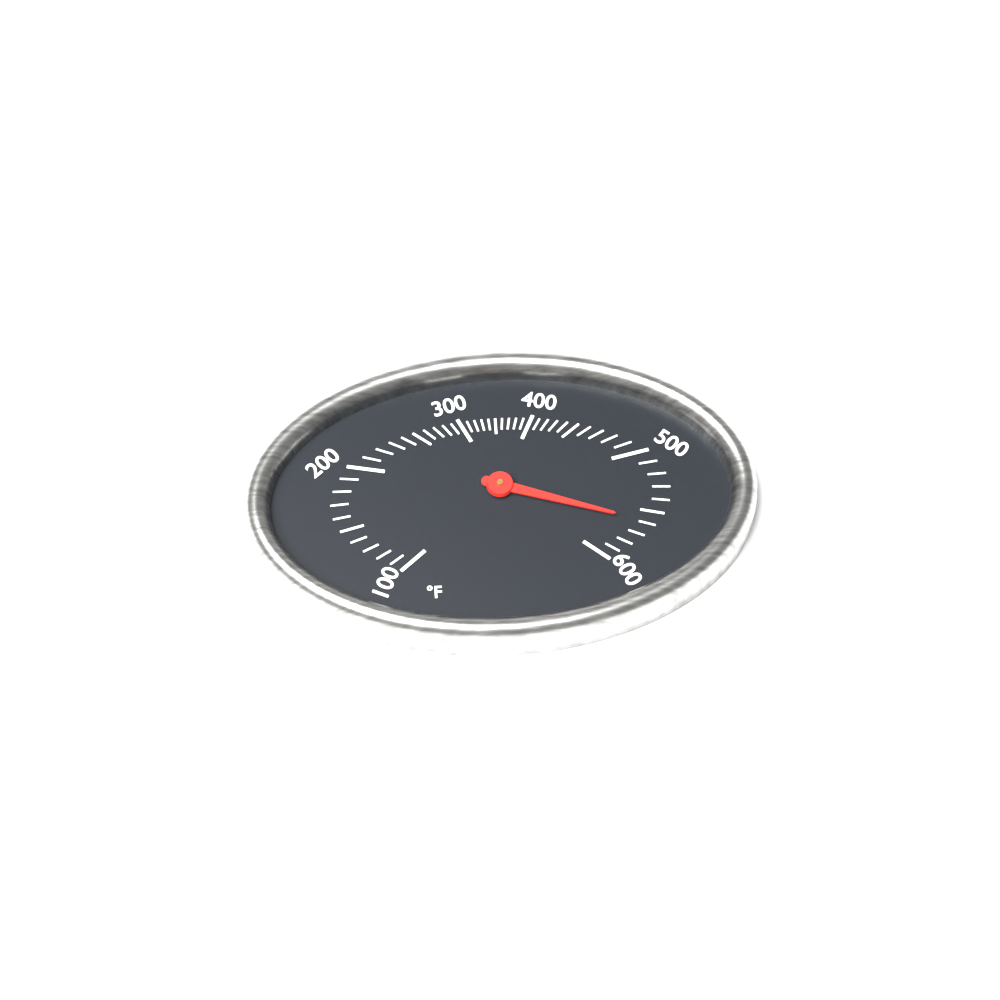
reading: 560 °F
